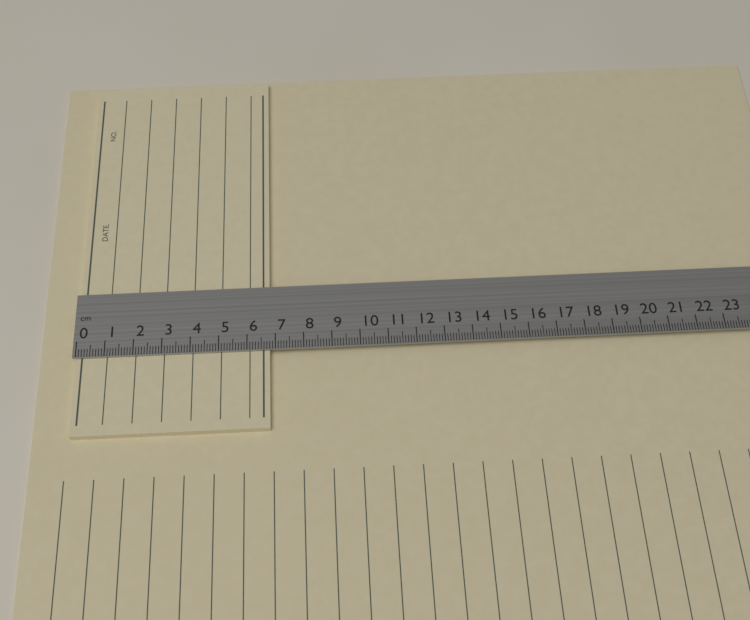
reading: 6.8 cm
